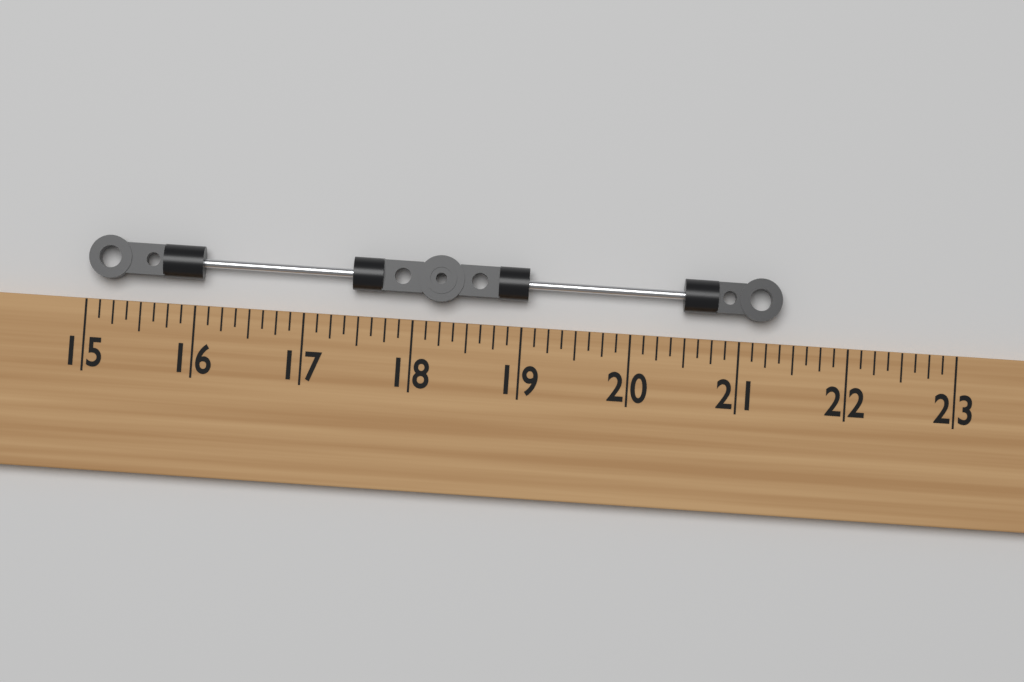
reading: 21.375 (no unit)
